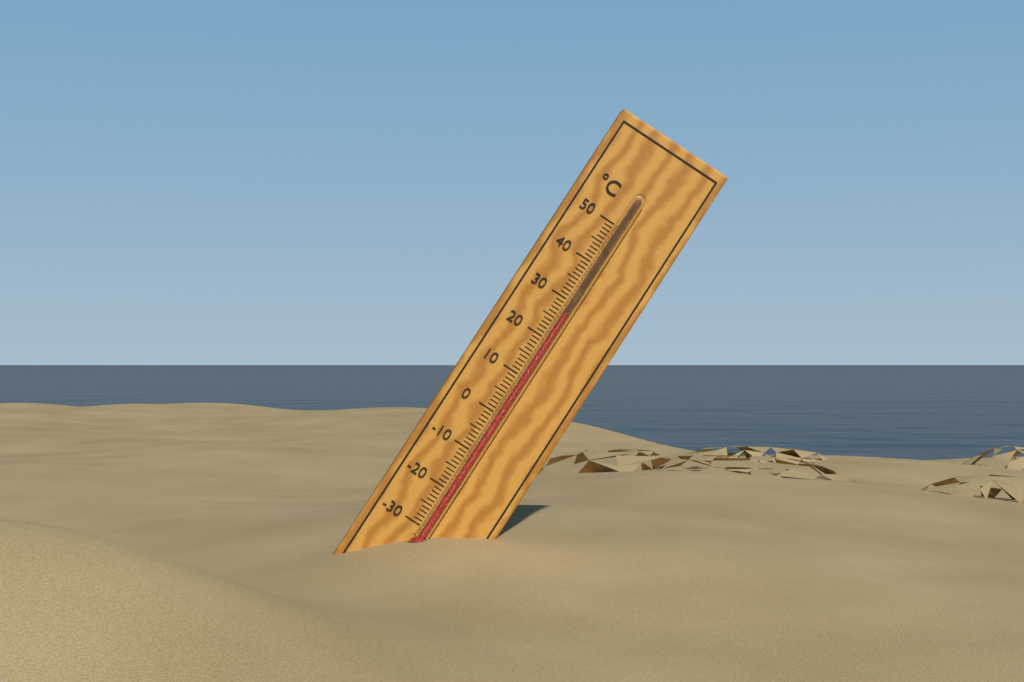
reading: 27 °C
